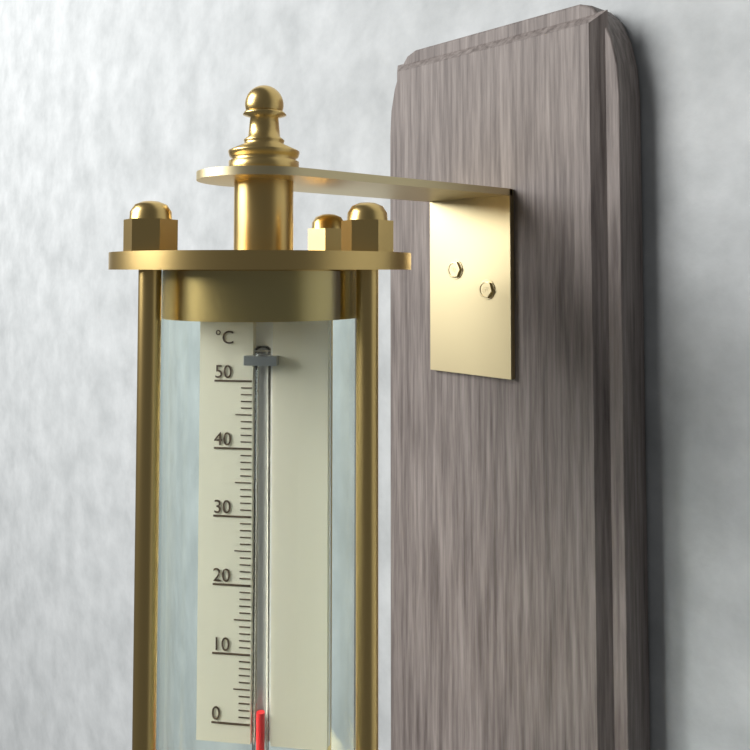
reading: 2 °C
